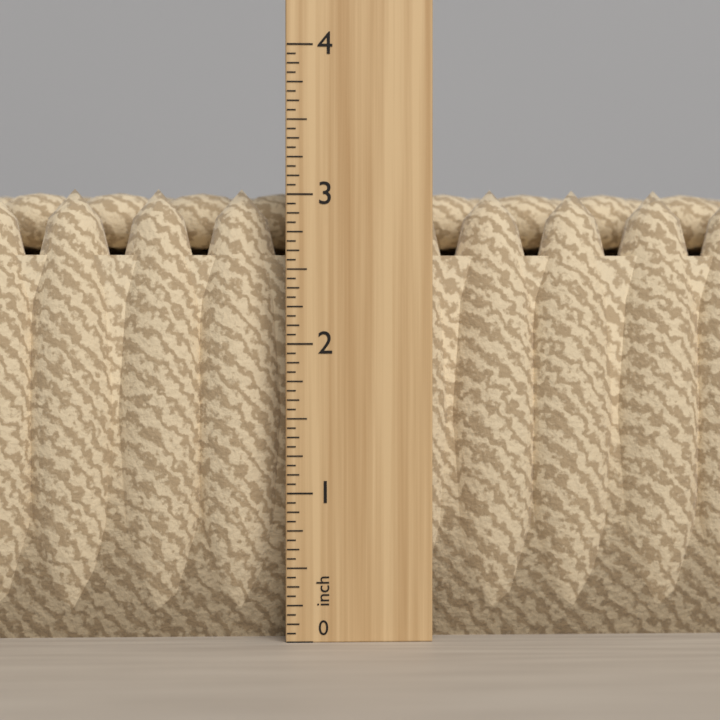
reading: 3.0625 in
